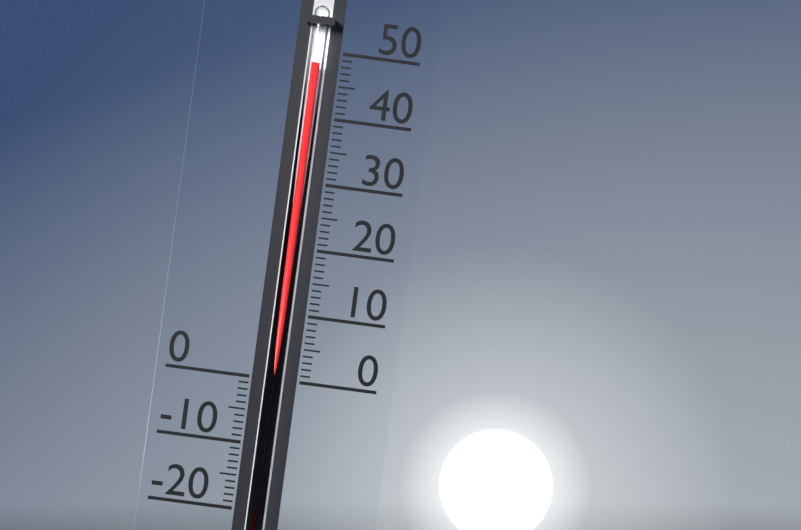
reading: 48 (no unit)
